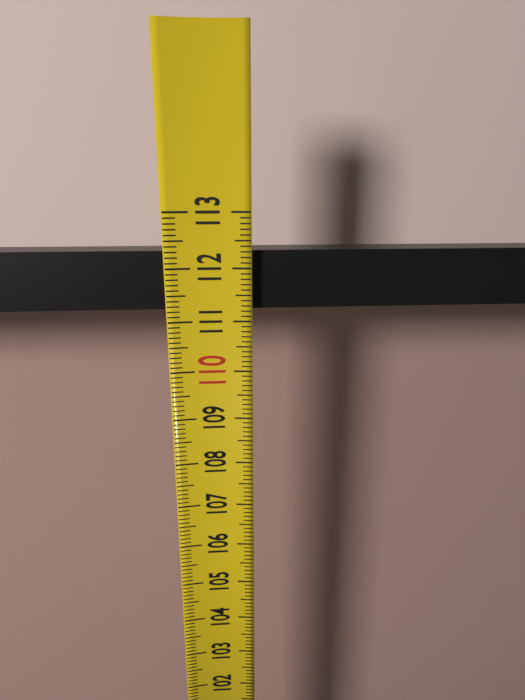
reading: 112.3 (no unit)
